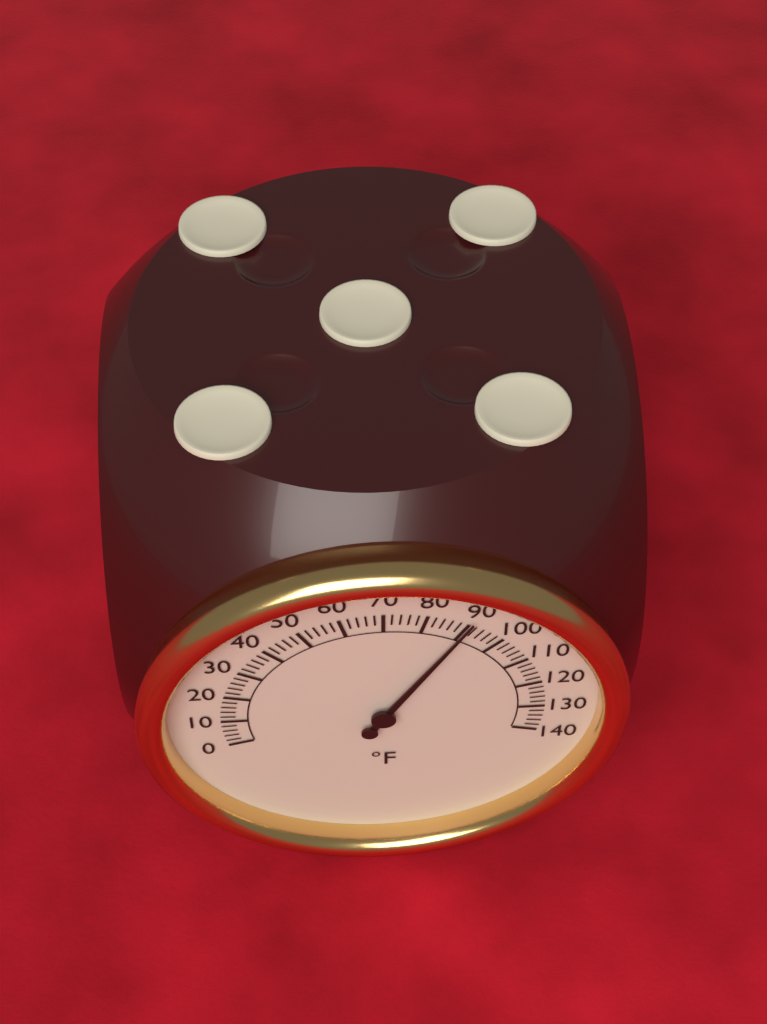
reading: 90 °F
